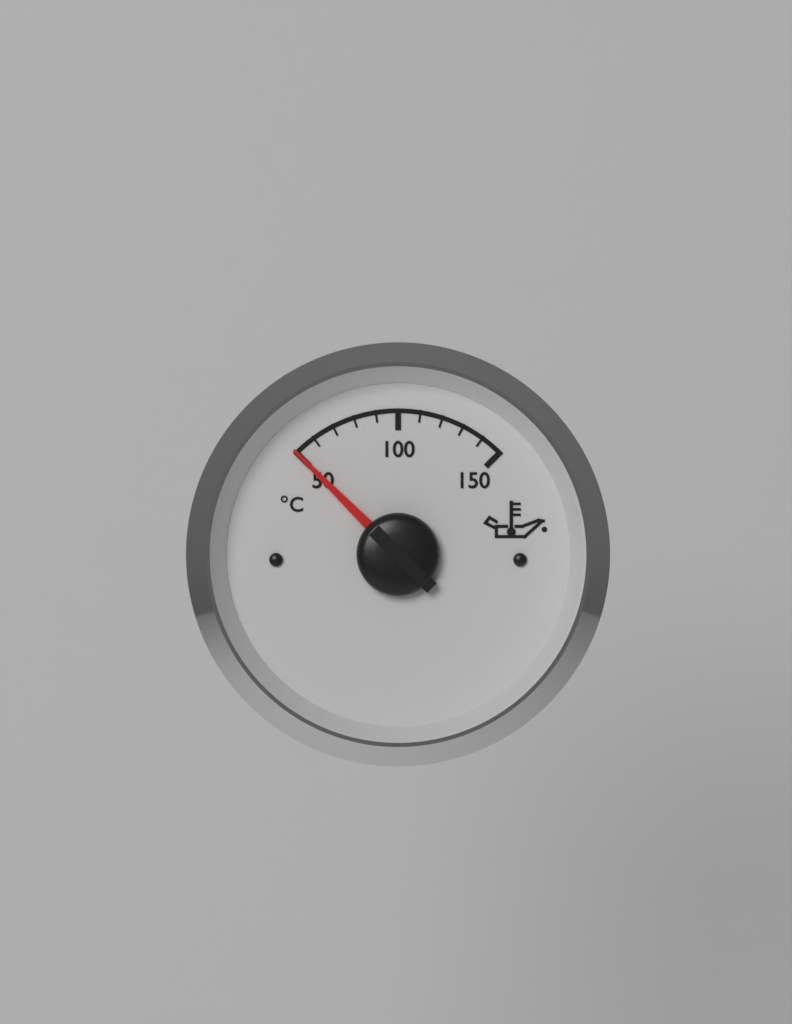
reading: 50 °C
